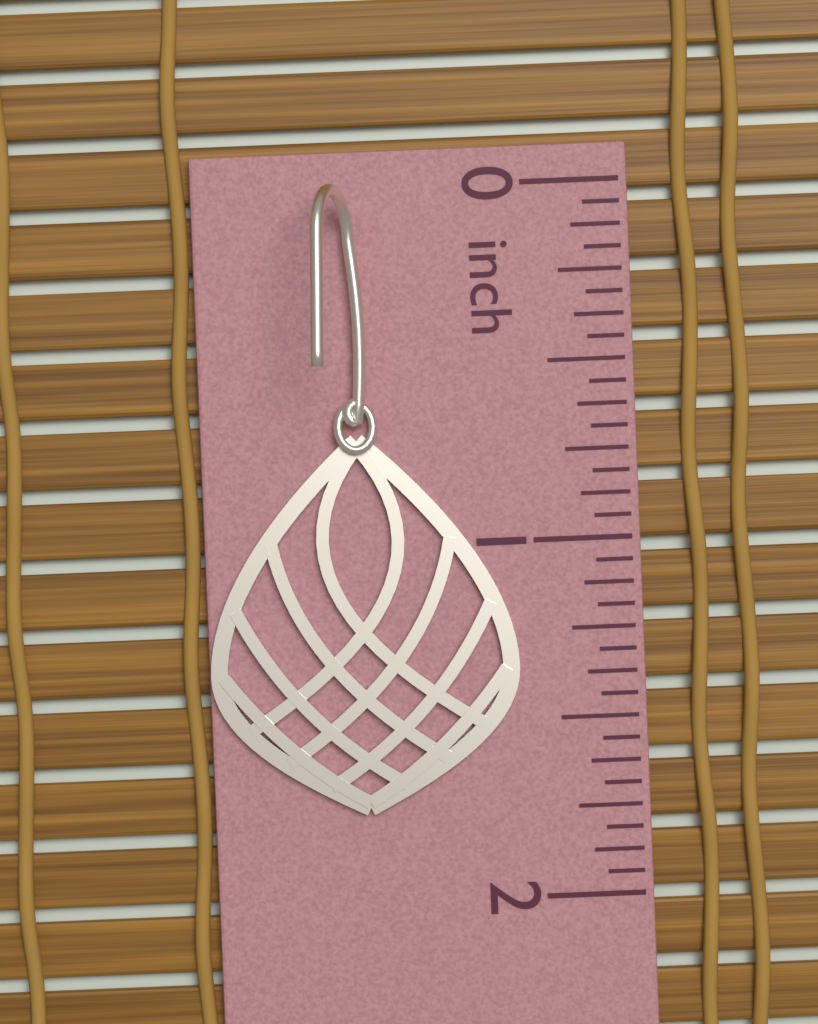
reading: 1.7500 inch
